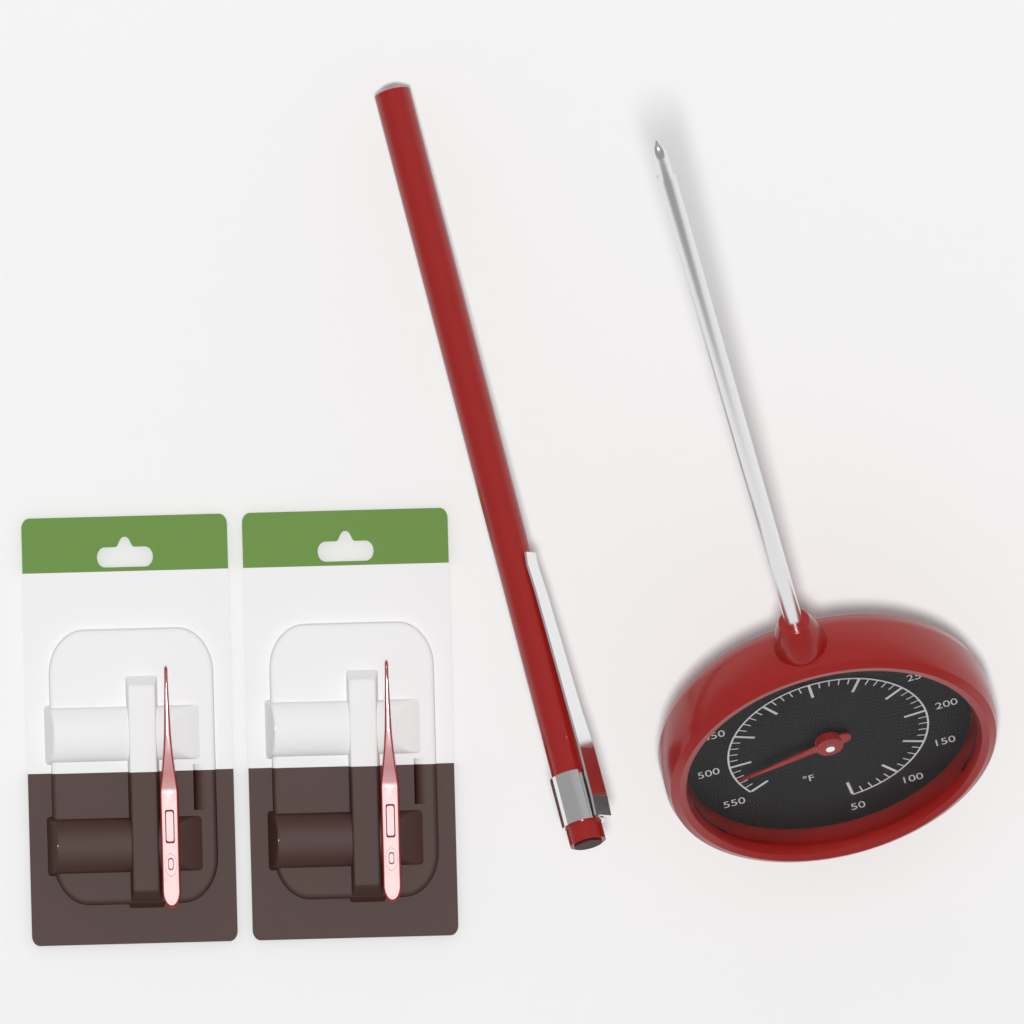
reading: 520 °F
